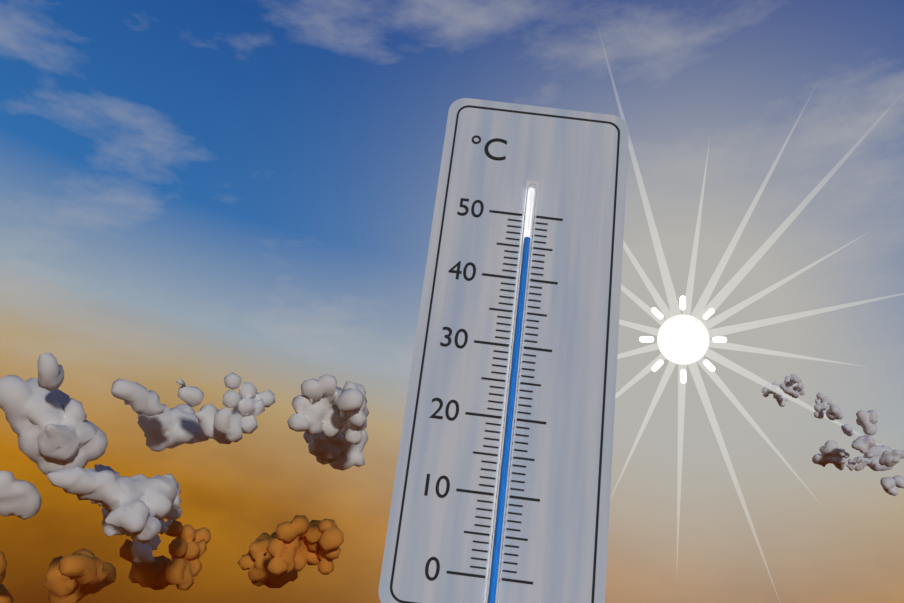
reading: 46 °C
